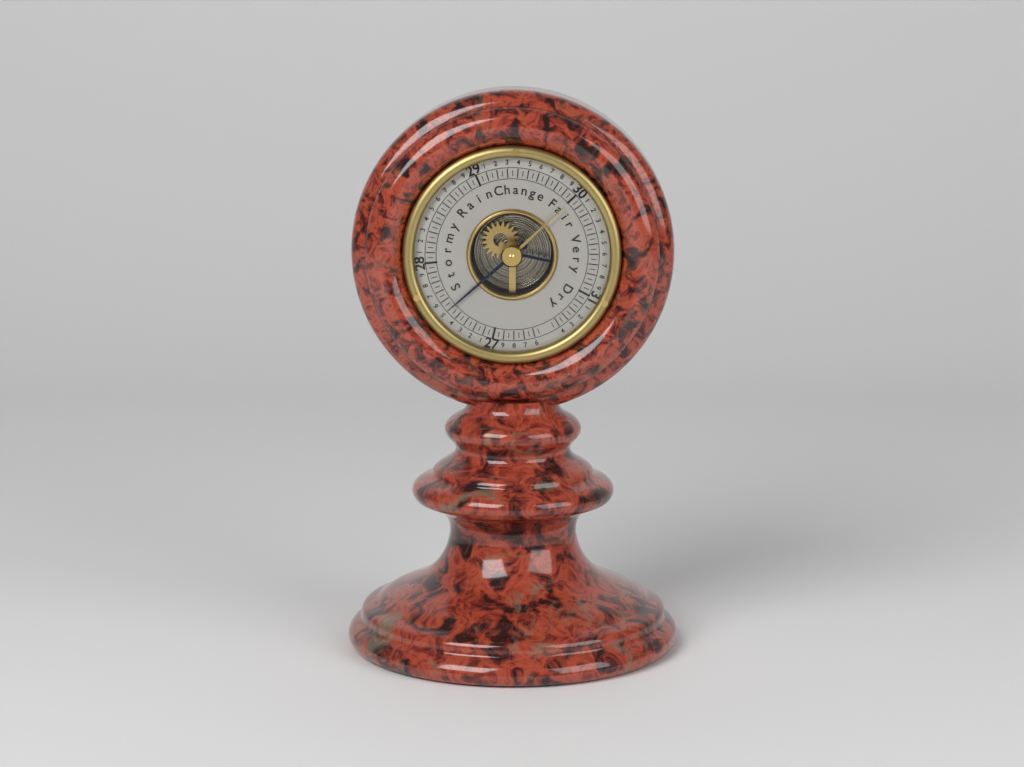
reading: 27.50 (no unit)
